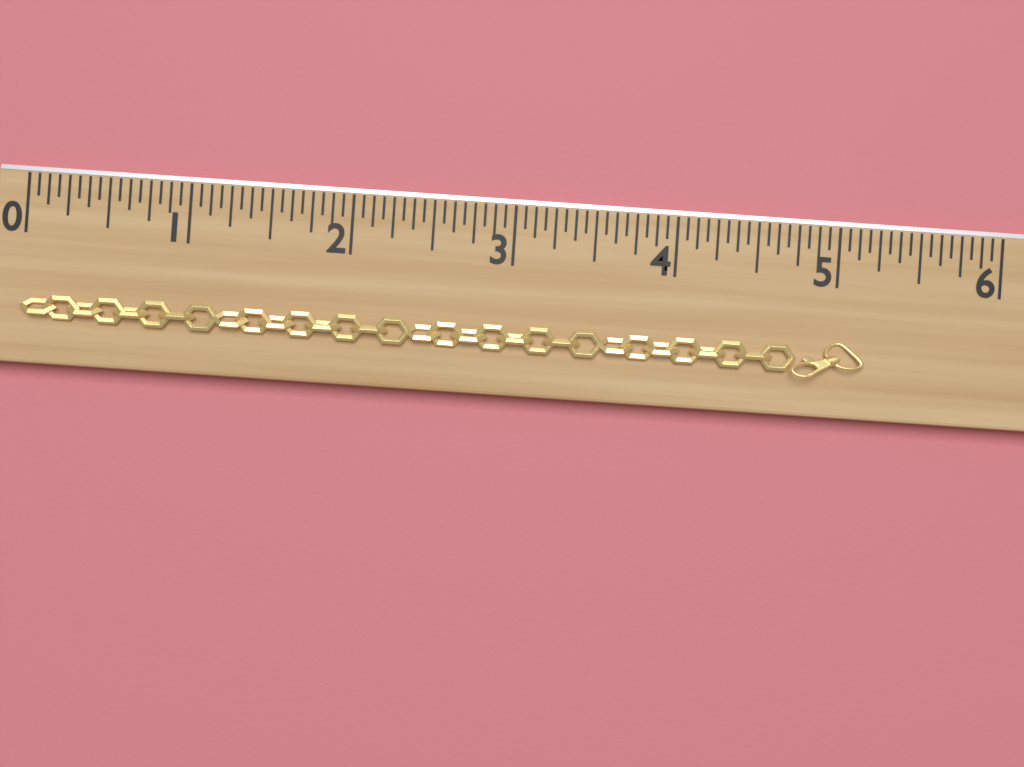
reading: 5.1875 (no unit)
